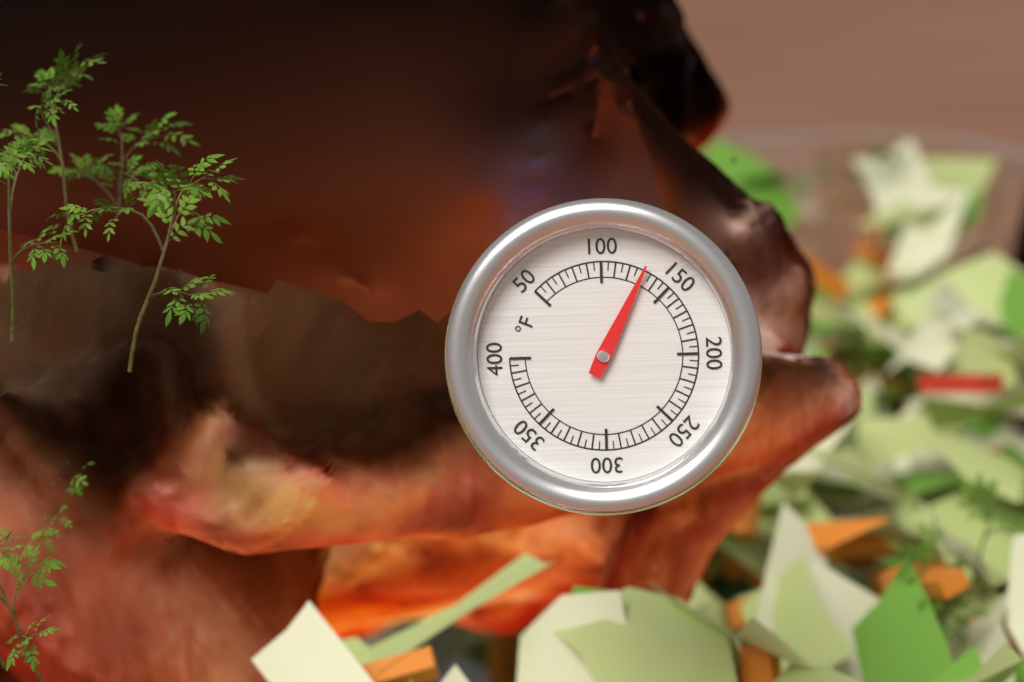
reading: 130 °F
